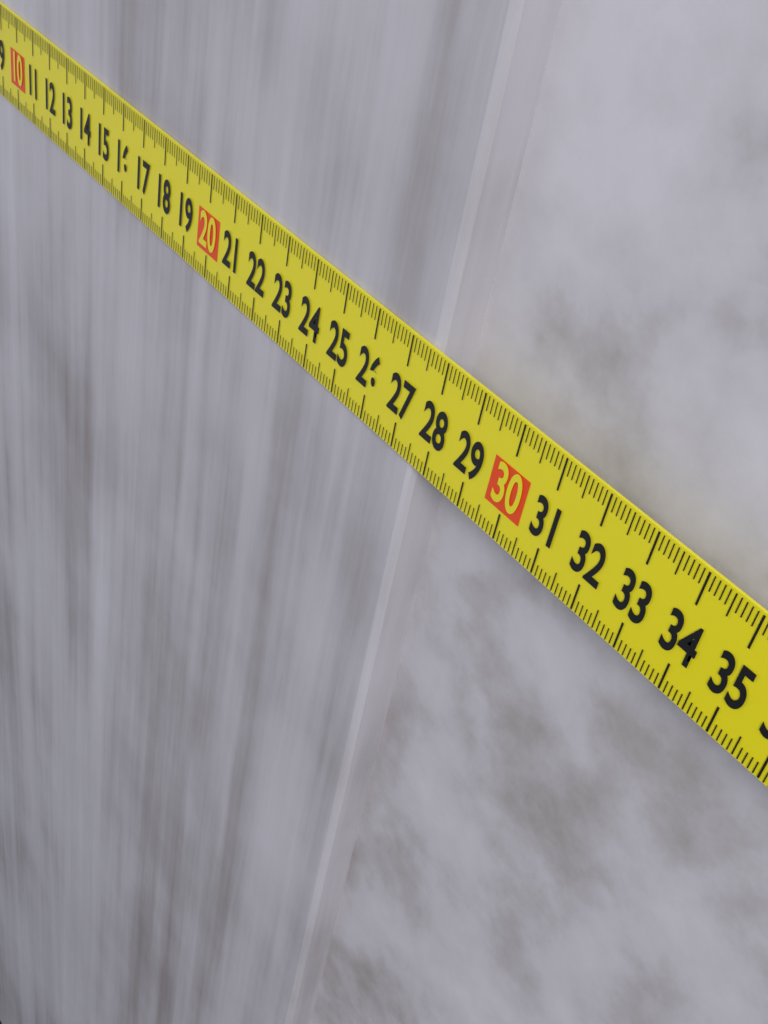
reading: 27.6 cm
